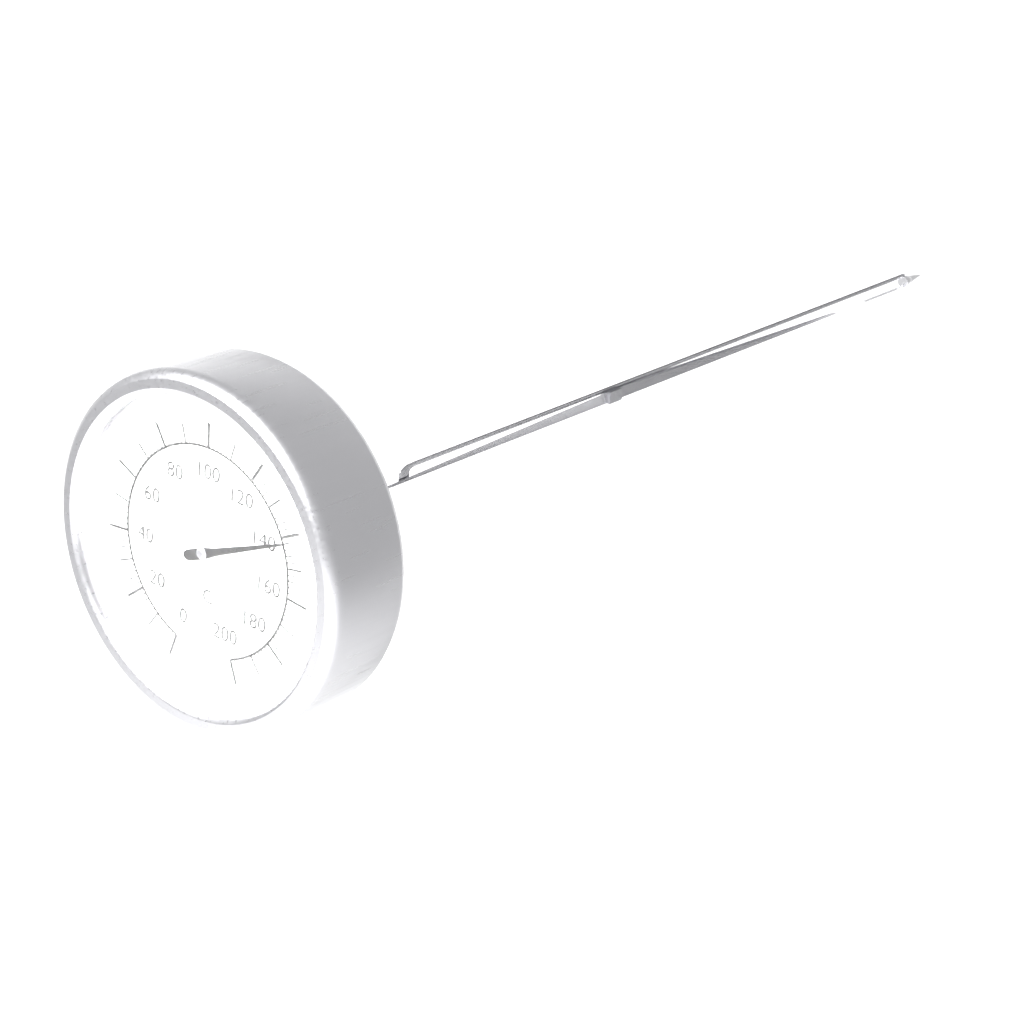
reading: 142 °C
